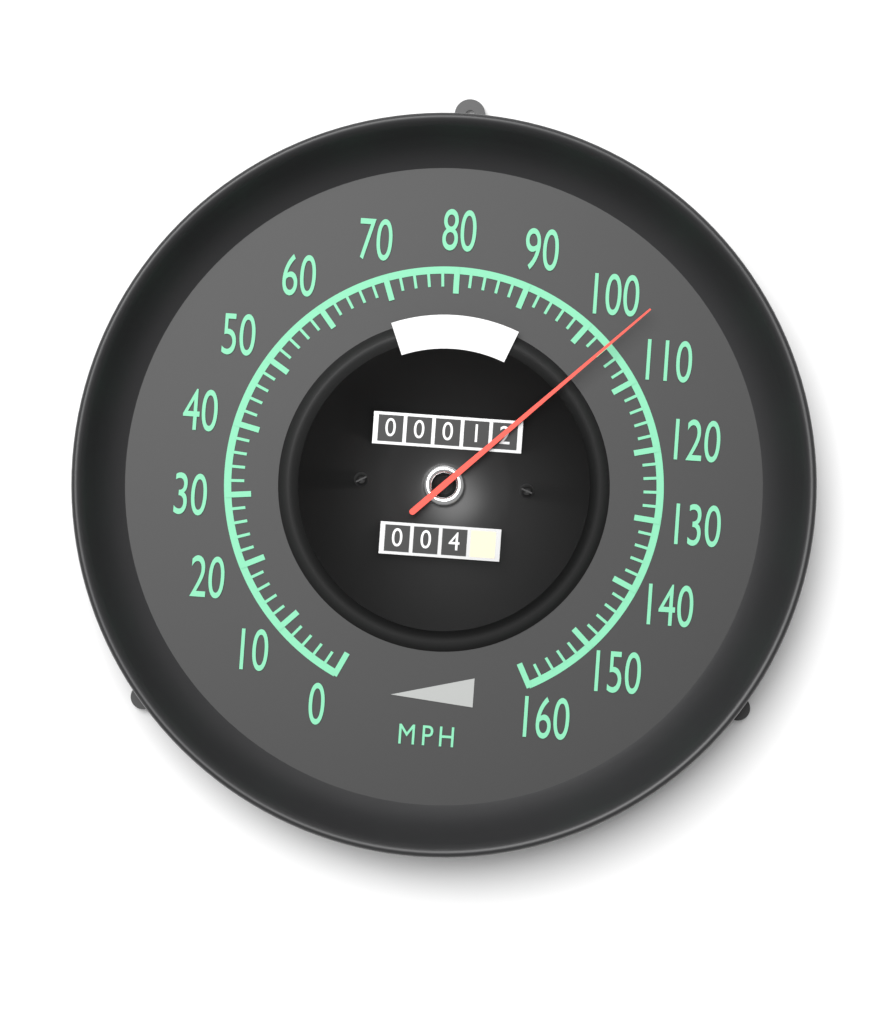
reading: 104 mph
